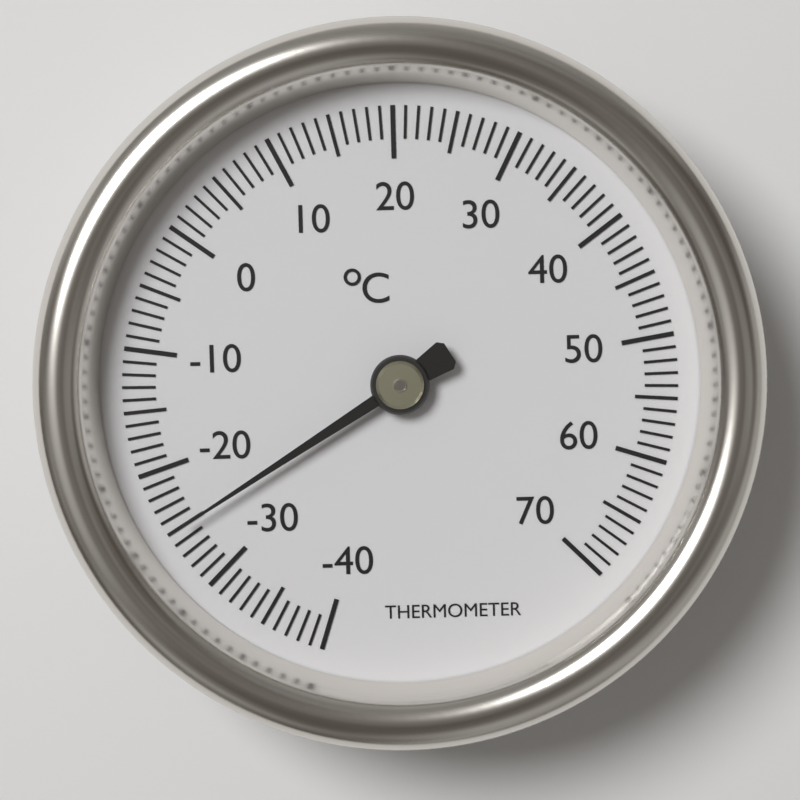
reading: -25 °C
